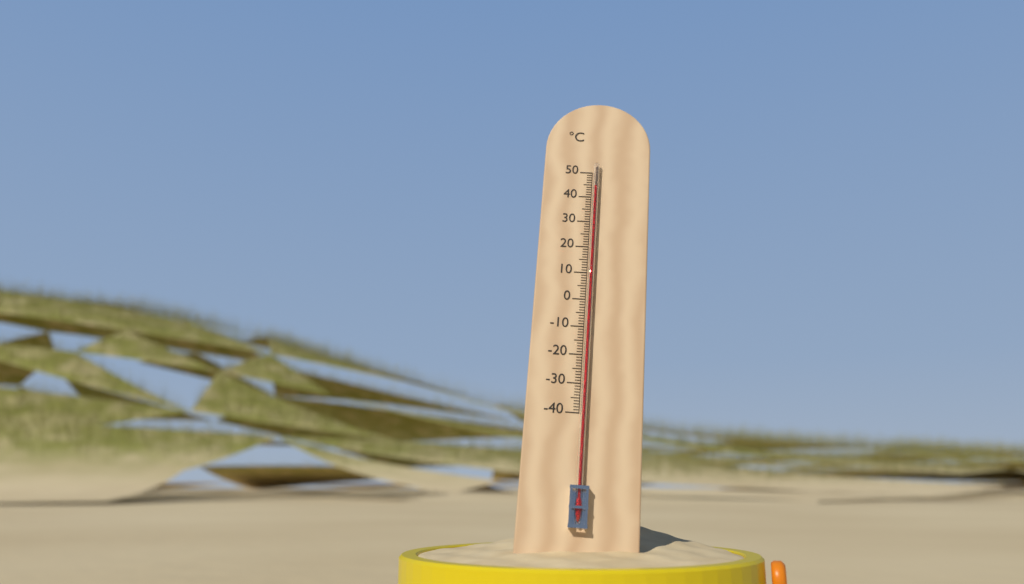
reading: 44 °C
